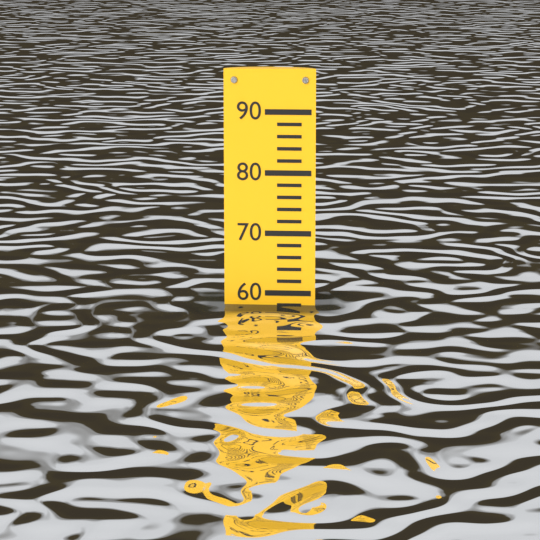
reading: 58 (no unit)
